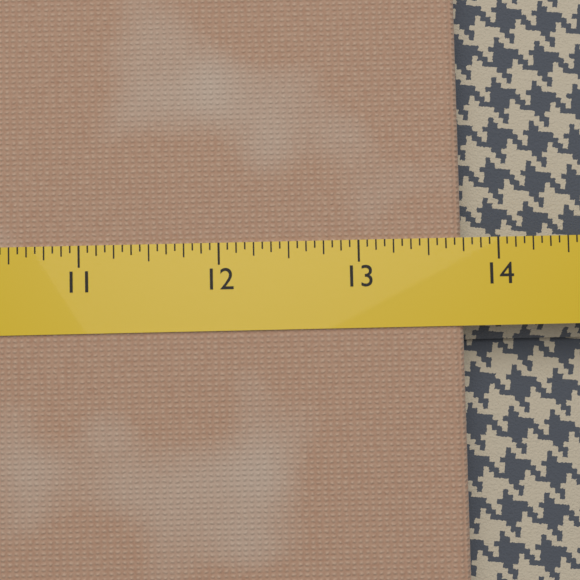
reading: 13.7500 (no unit)
